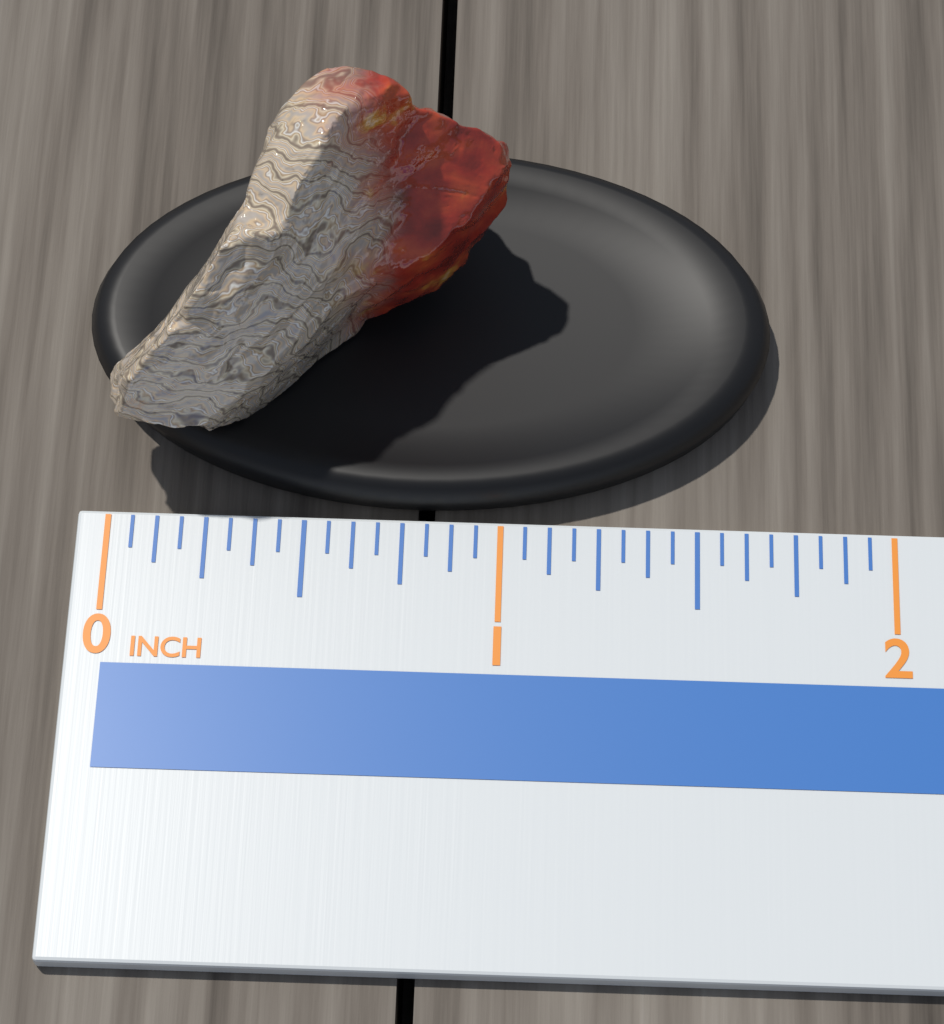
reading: 1.0000 in
